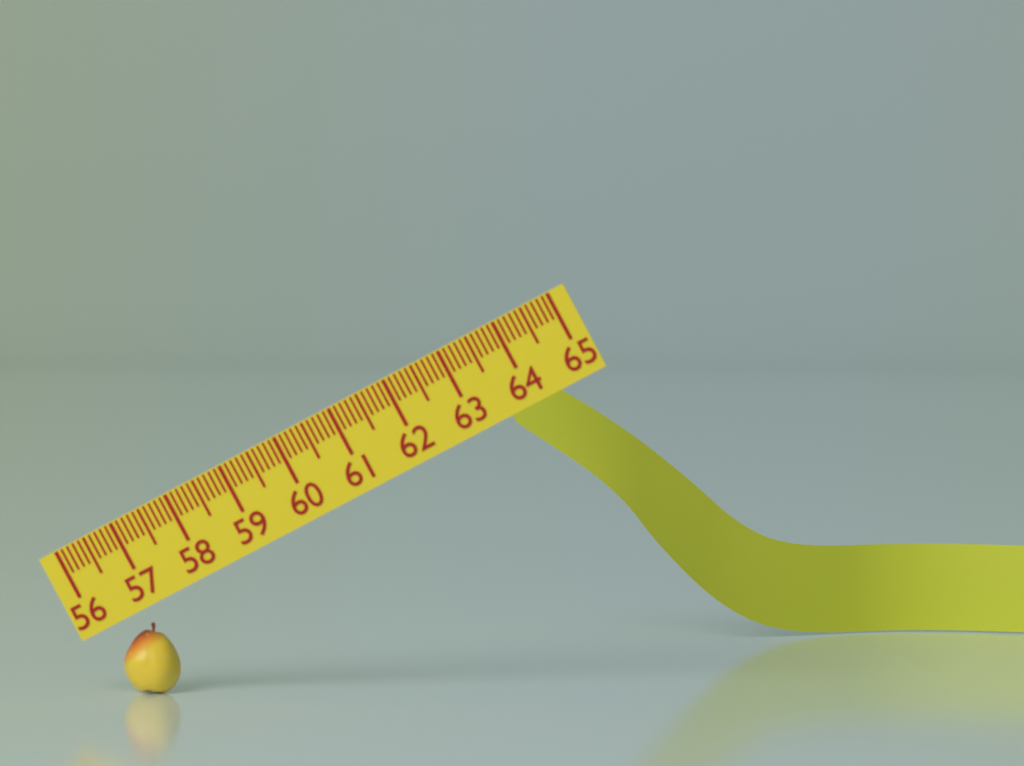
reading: 56.9 (no unit)
